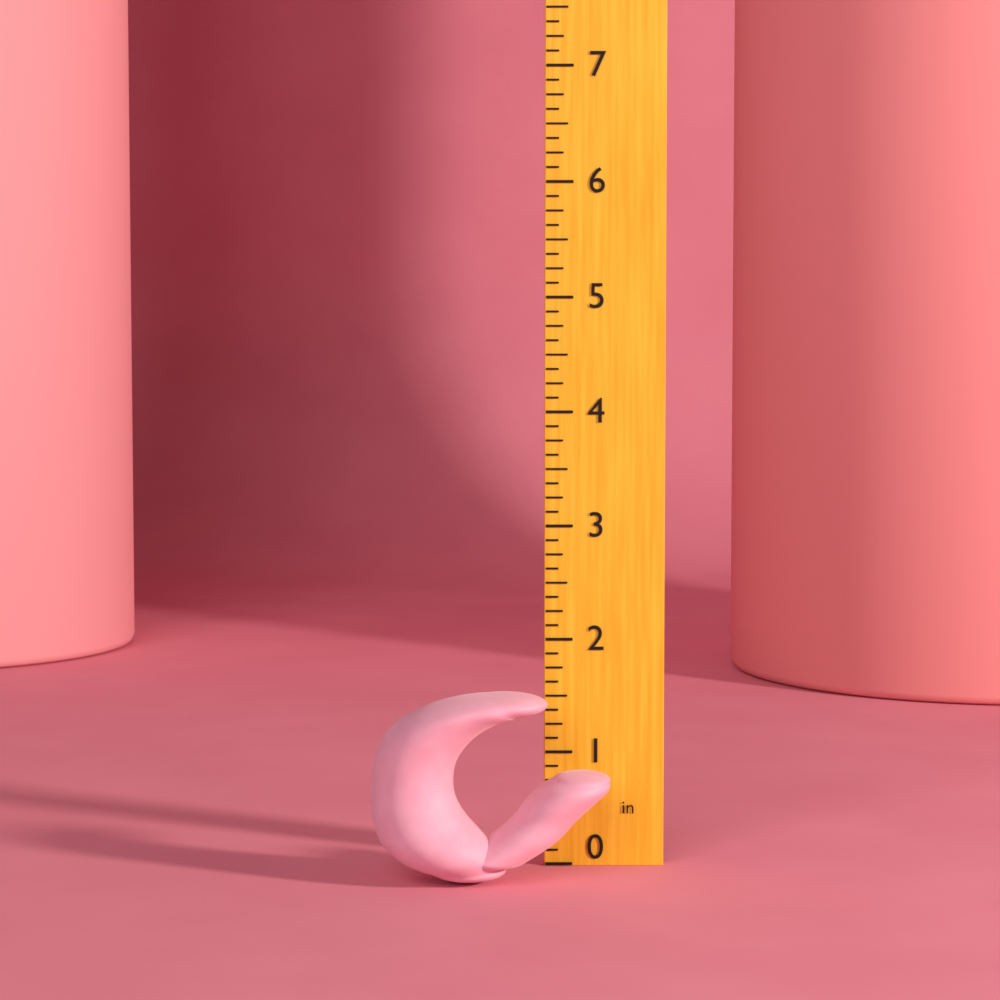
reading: 1.625 in
